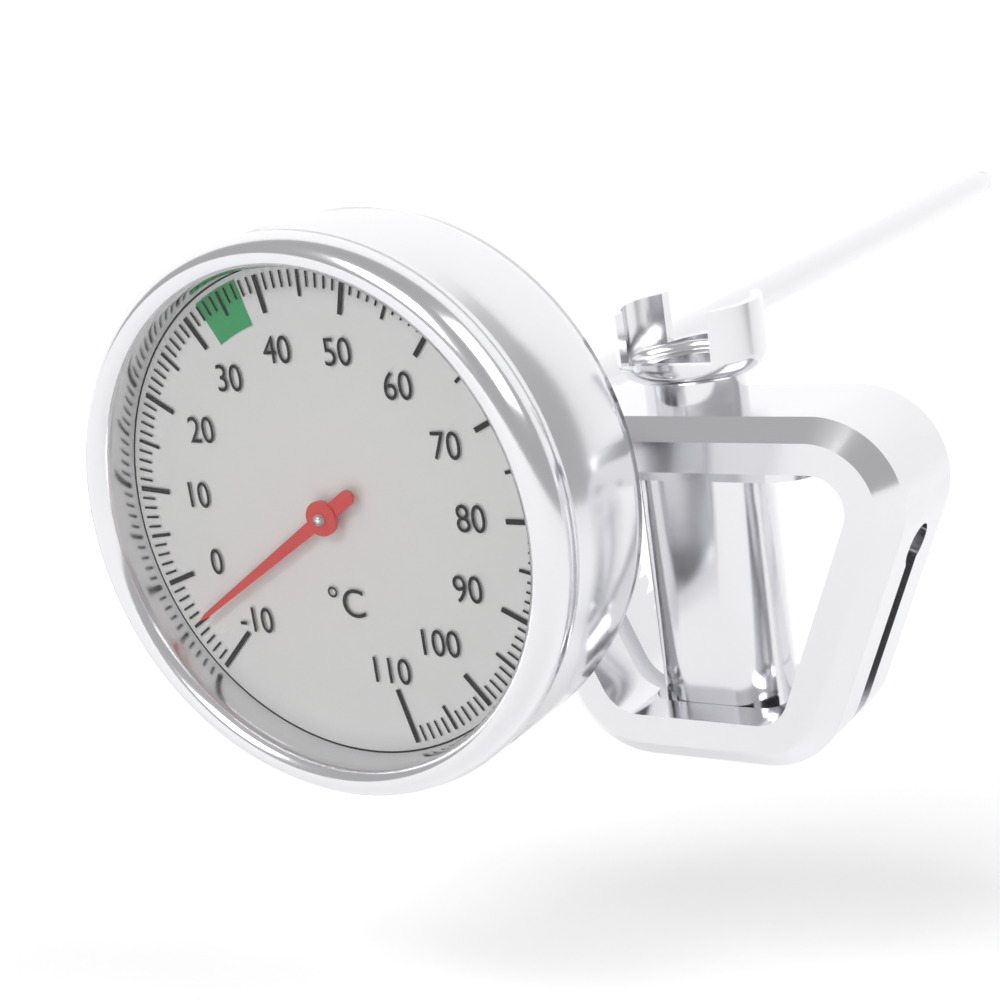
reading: -5 °C
